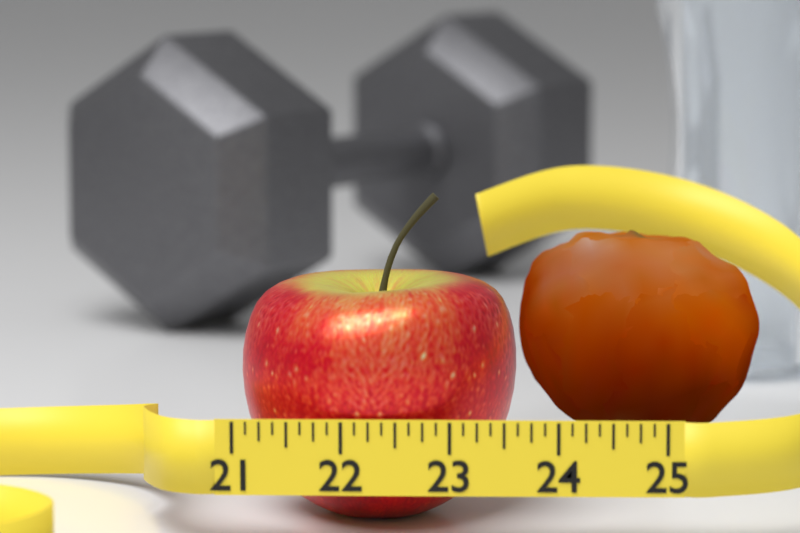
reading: 23.625 (no unit)
